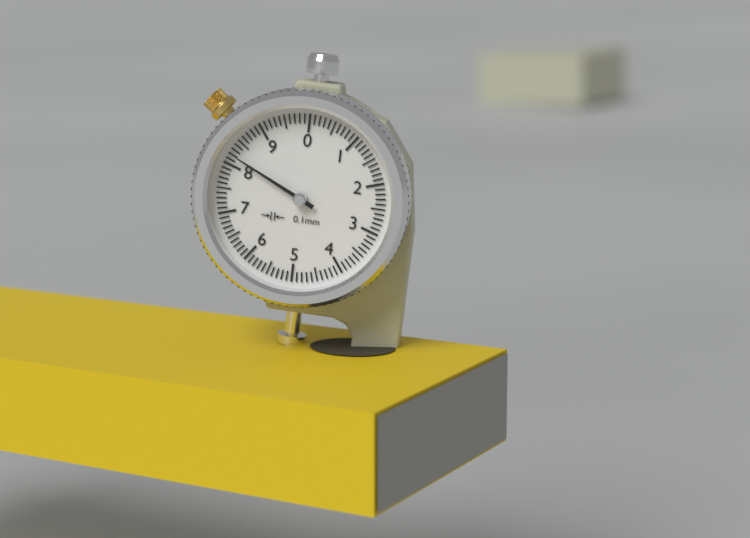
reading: 8.2 mm
